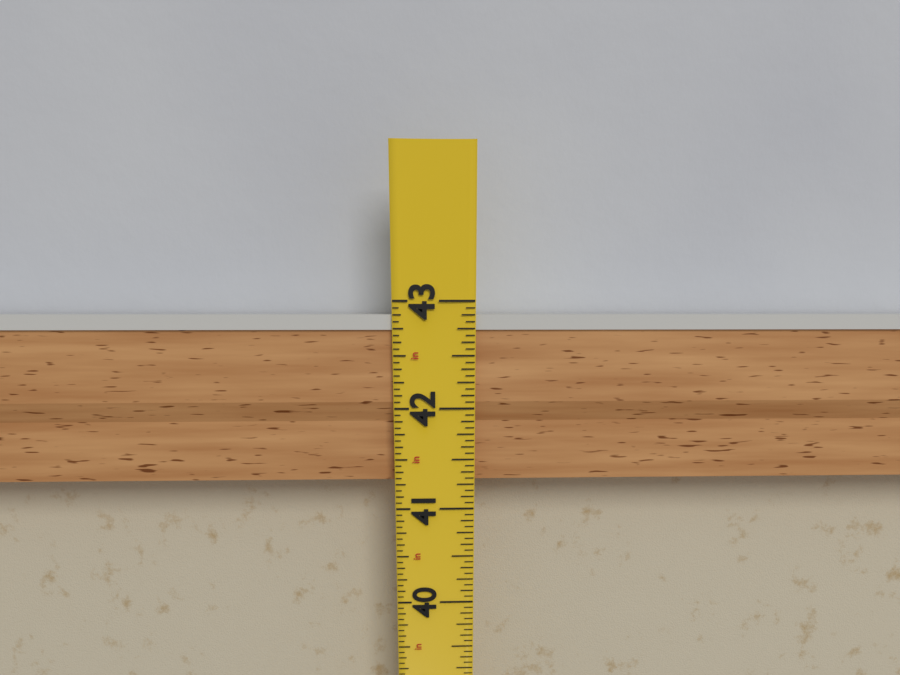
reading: 42.8750 in
